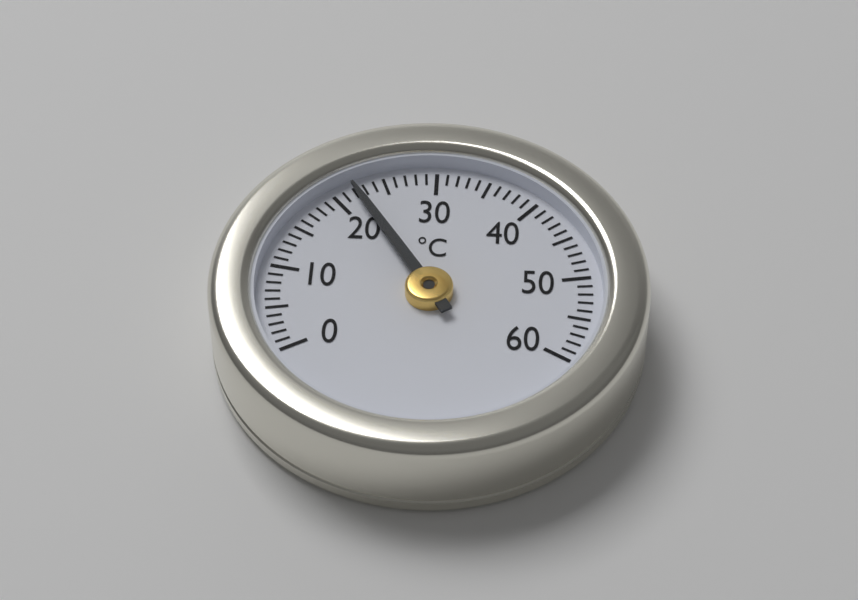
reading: 22 °C
